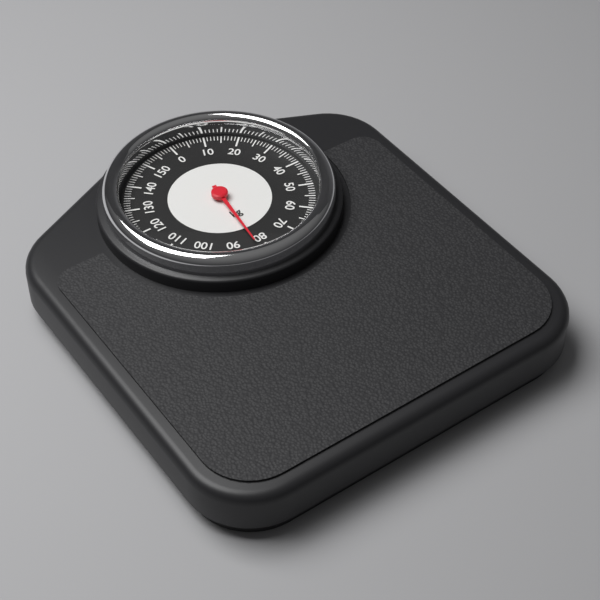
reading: 83 kg
